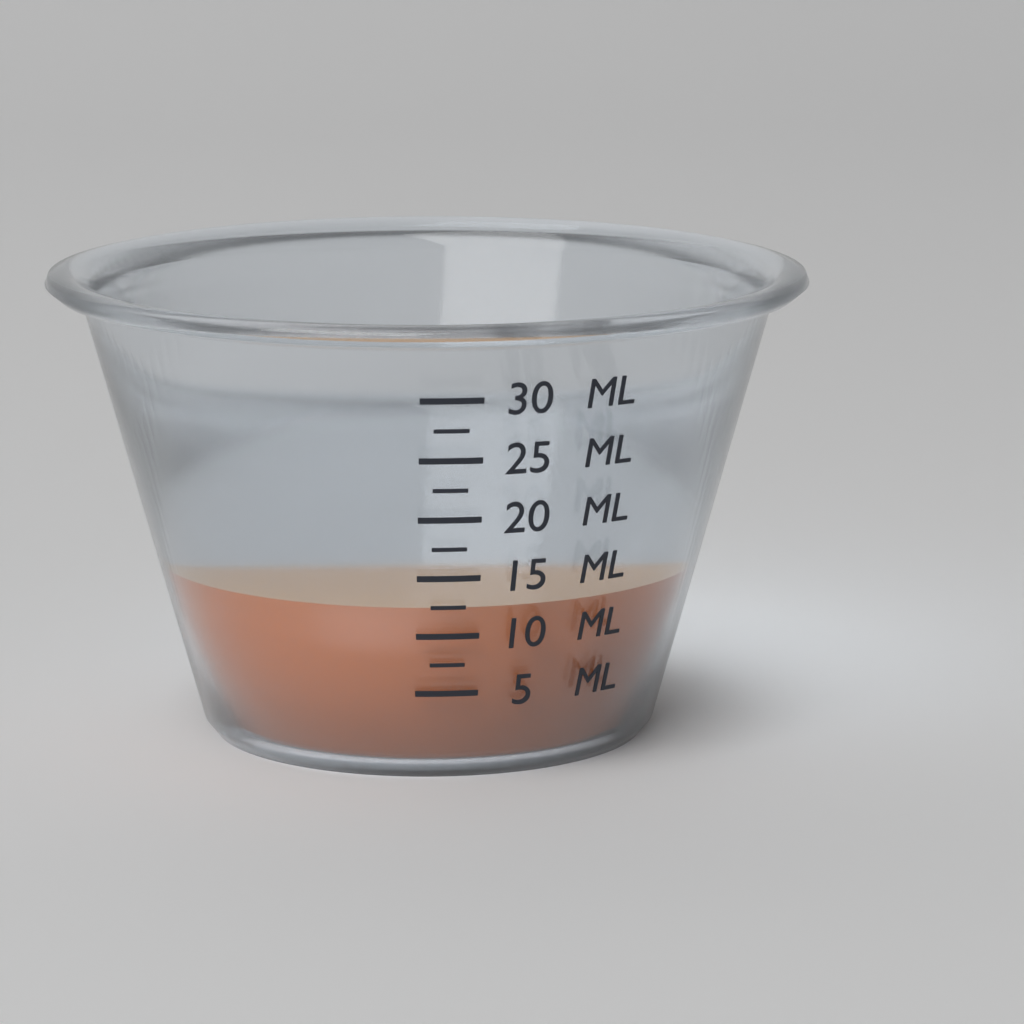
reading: 12.5 ml
